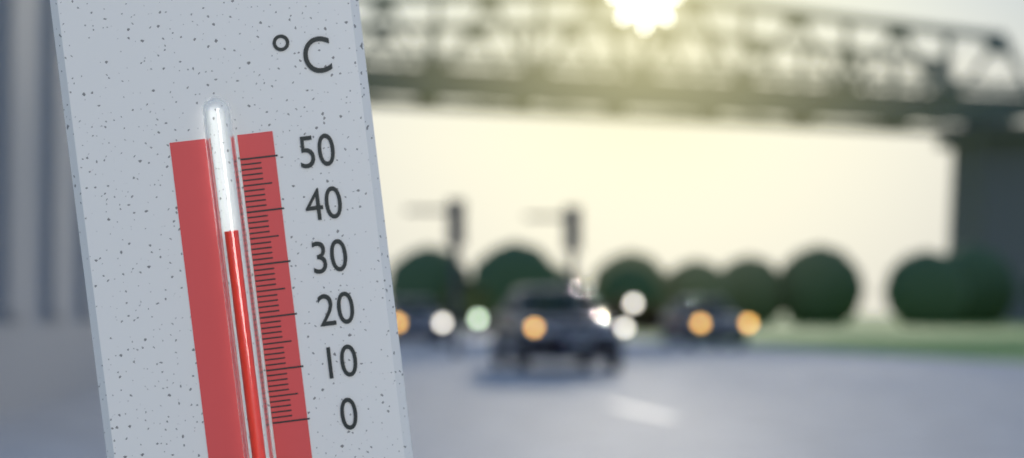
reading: 37 °C
